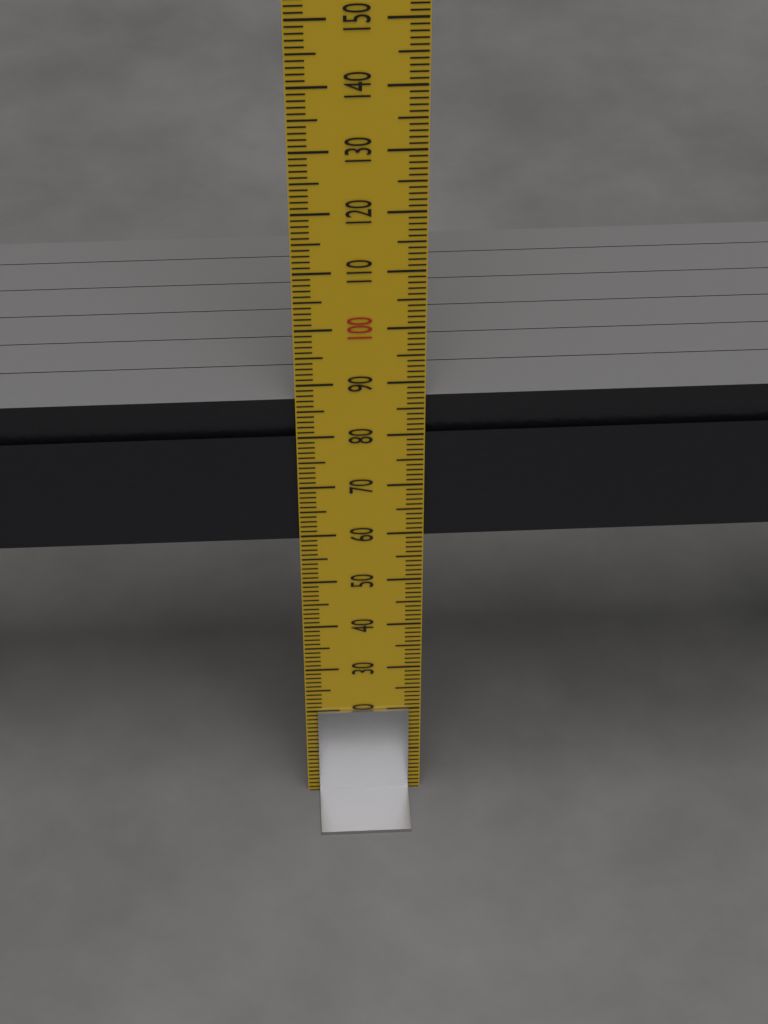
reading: 87 mm
